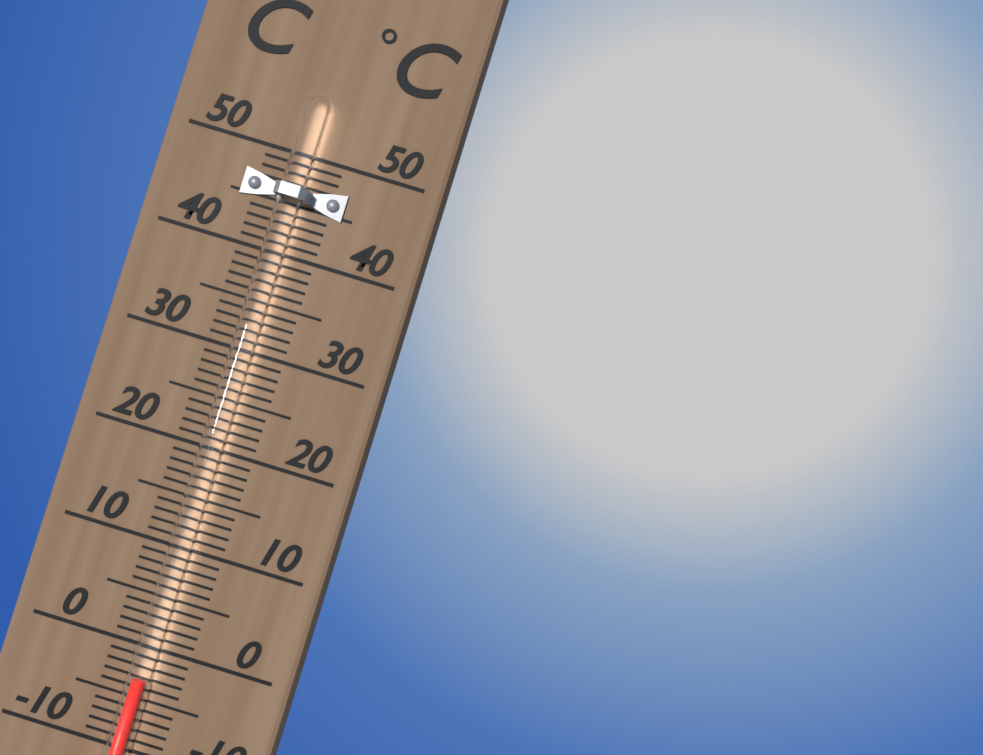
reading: -3 °C
